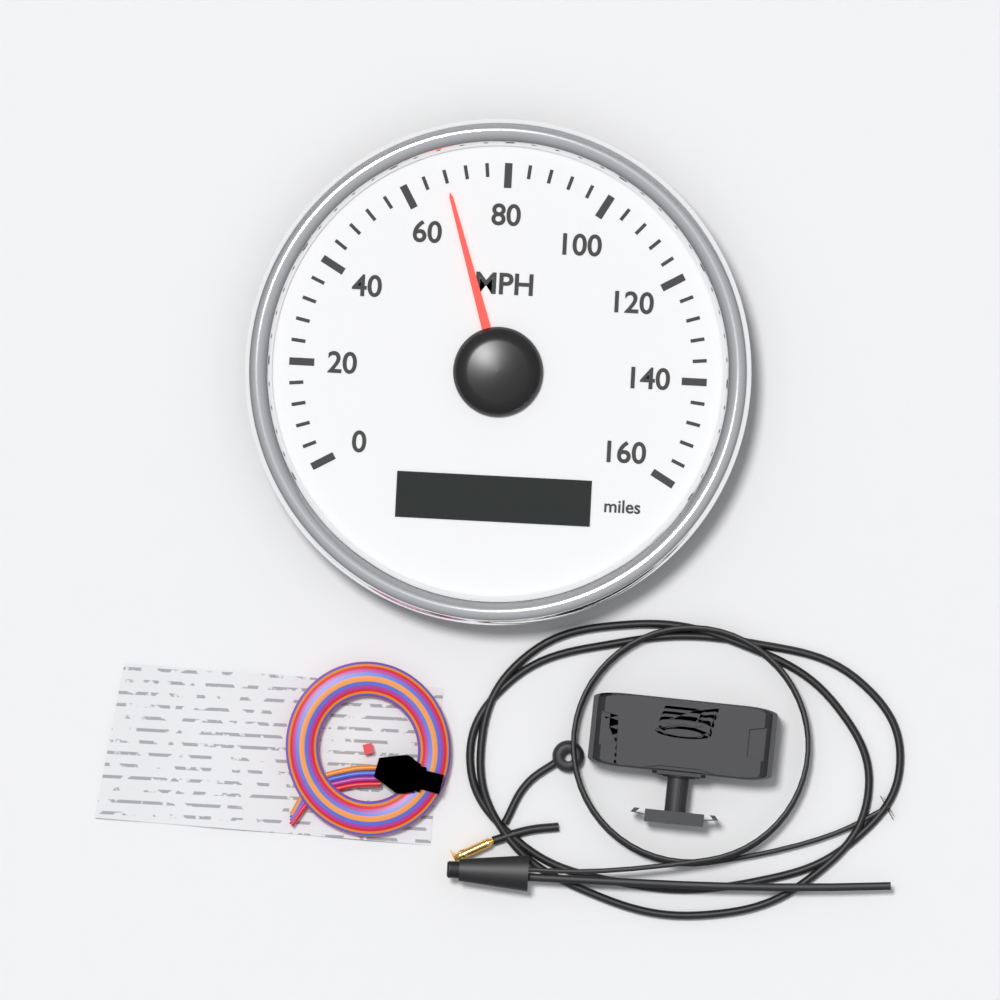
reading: 68 MPH
